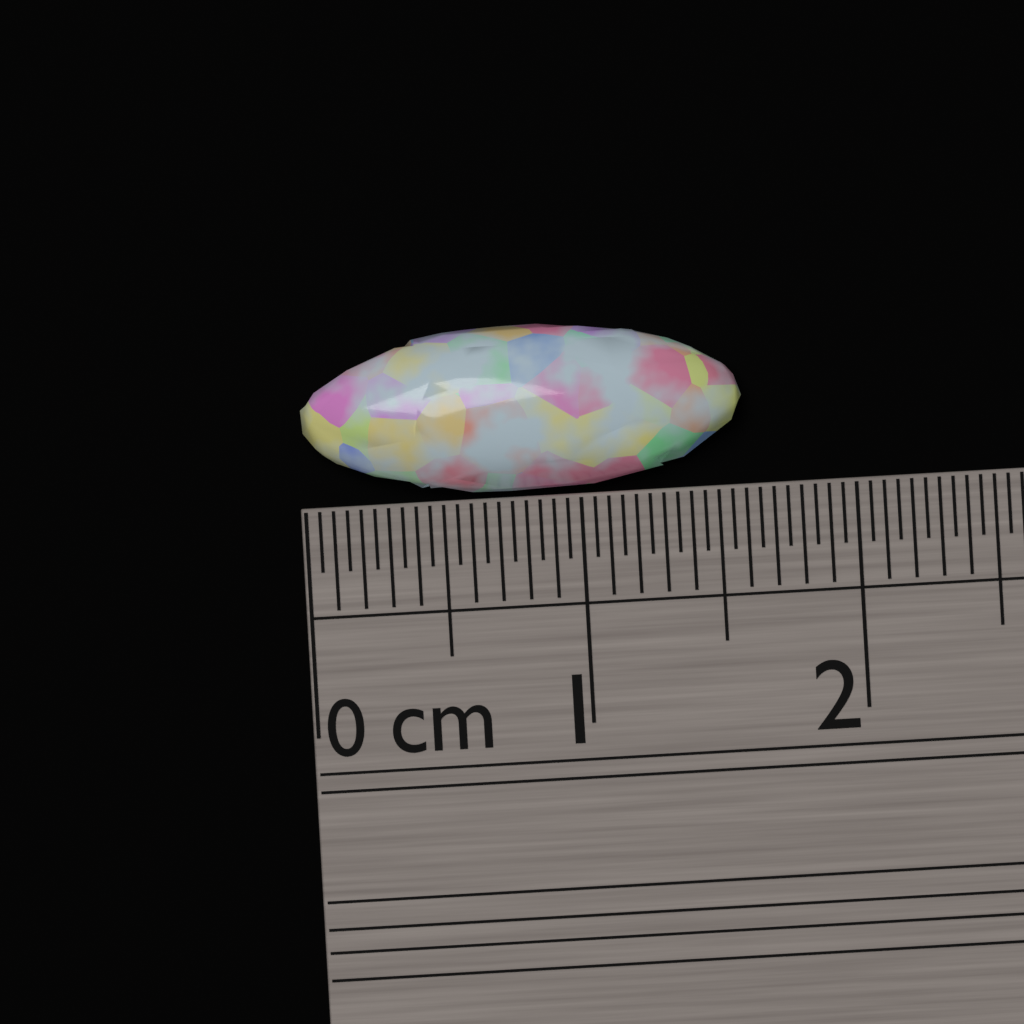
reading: 1.60 cm
